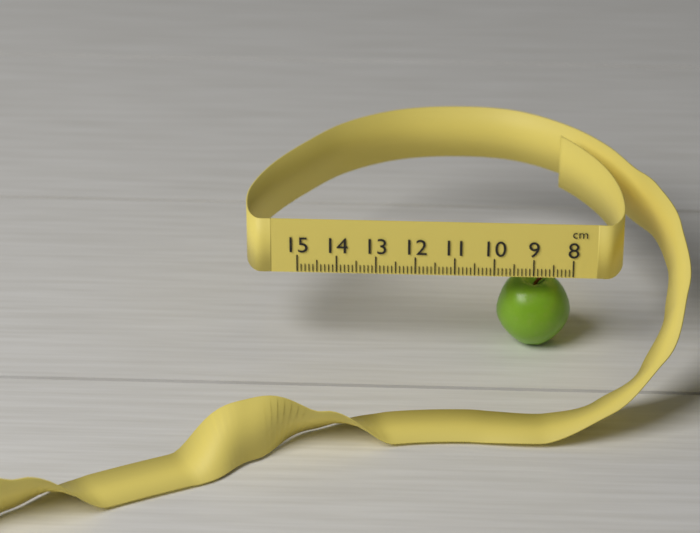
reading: 9.9 cm
